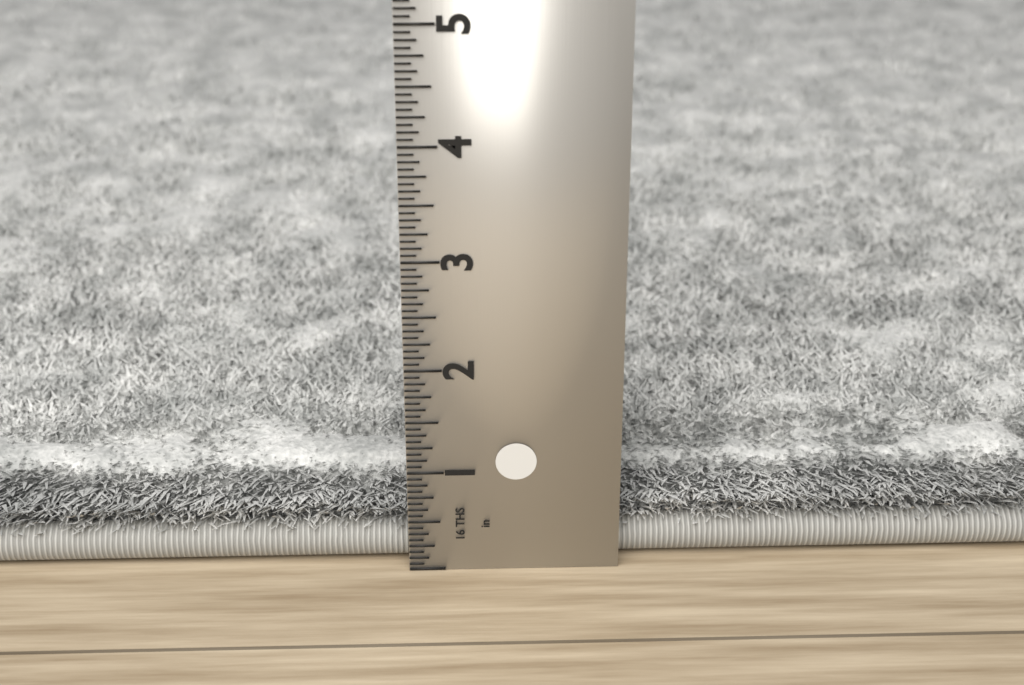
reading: 0.8125 in
